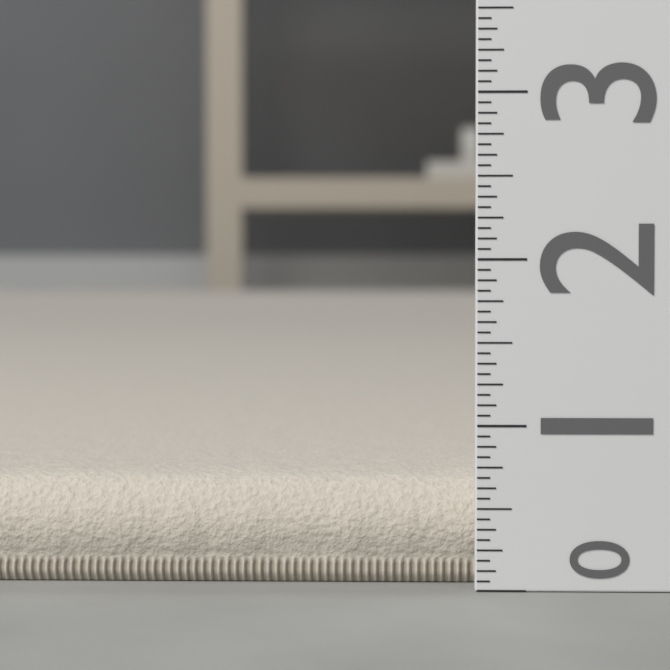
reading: 0.6875 (no unit)
